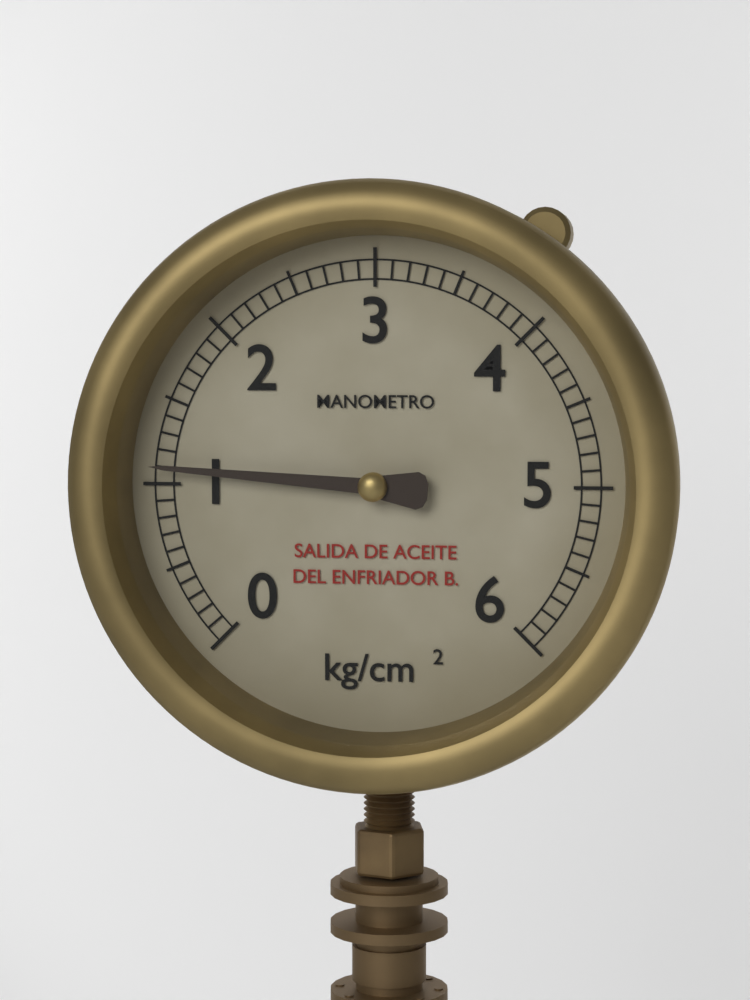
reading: 1.1 kg/cm²
